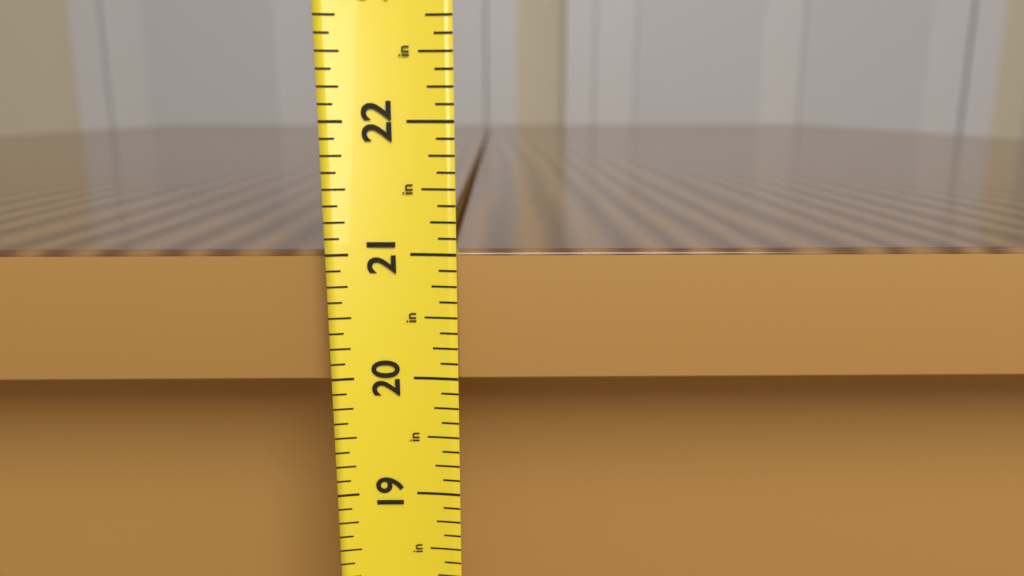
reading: 21.000 in
